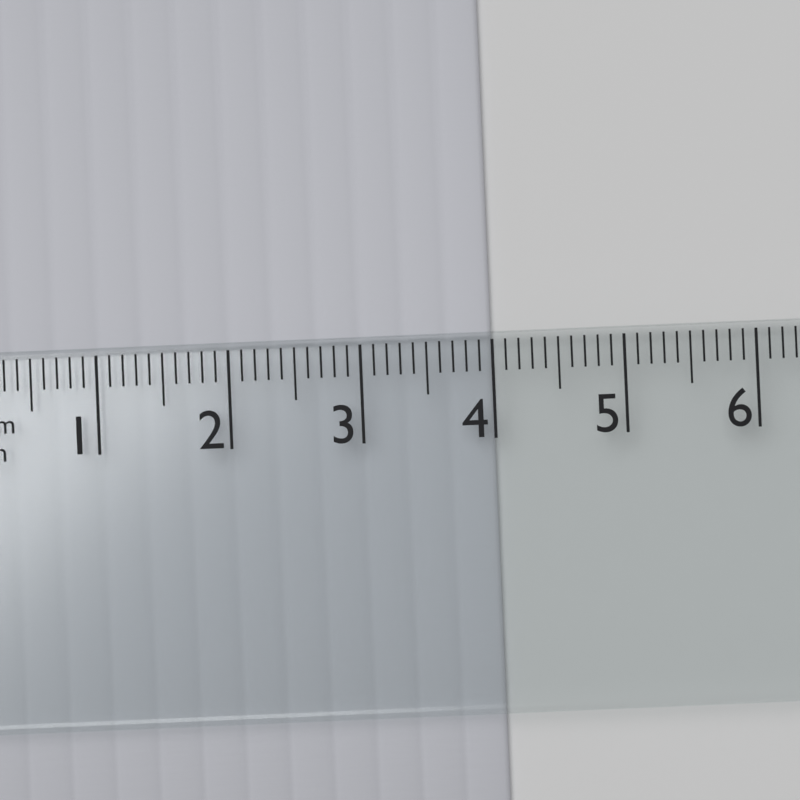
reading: 4.0 cm
